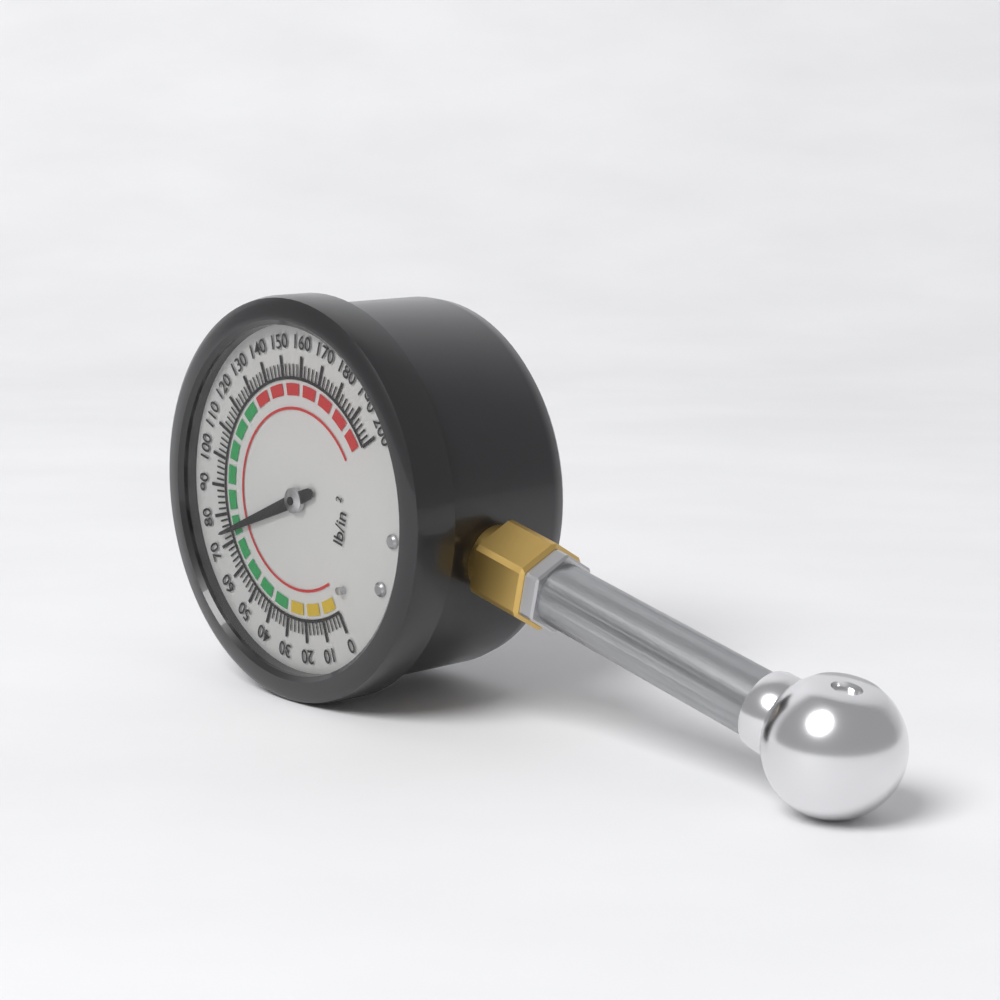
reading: 74 psi
